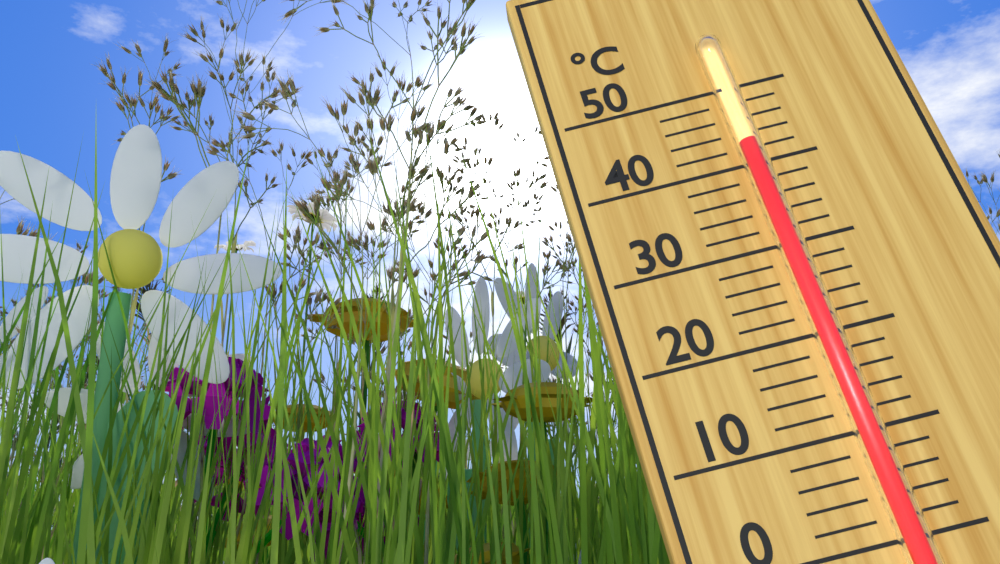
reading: 42 °C
